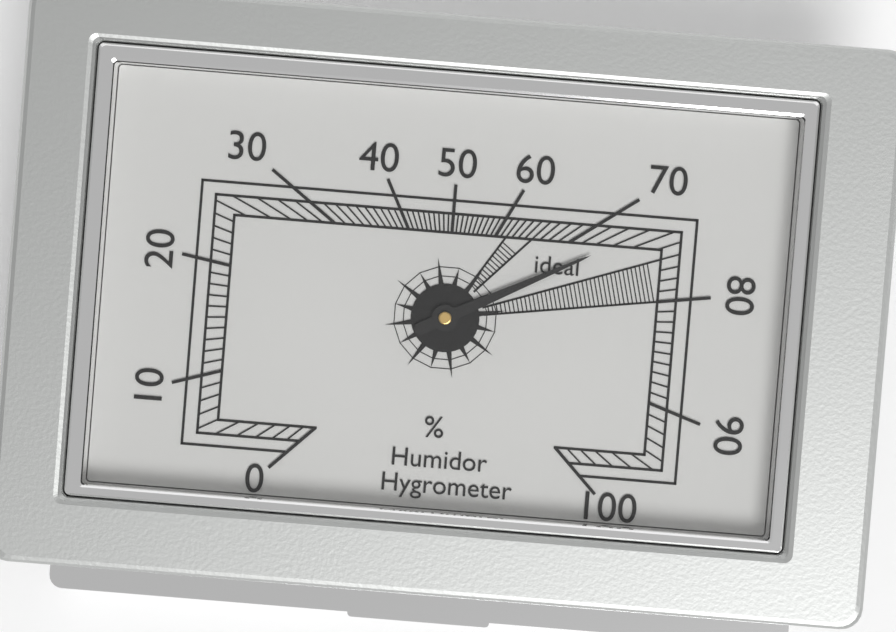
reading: 73 %
